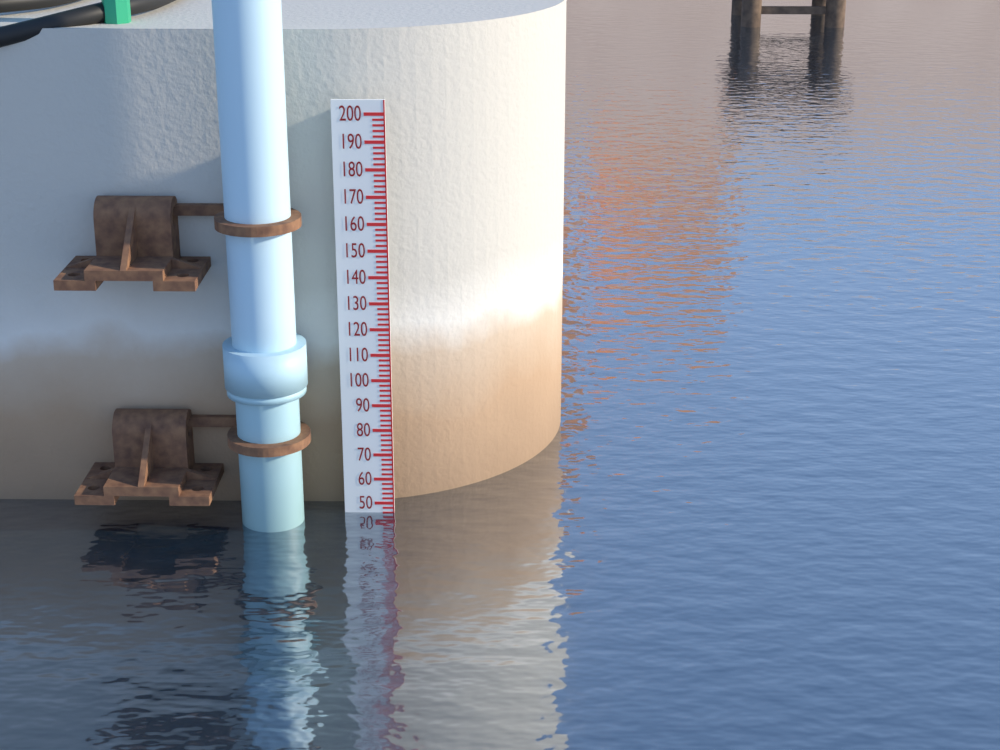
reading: 46 (no unit)
